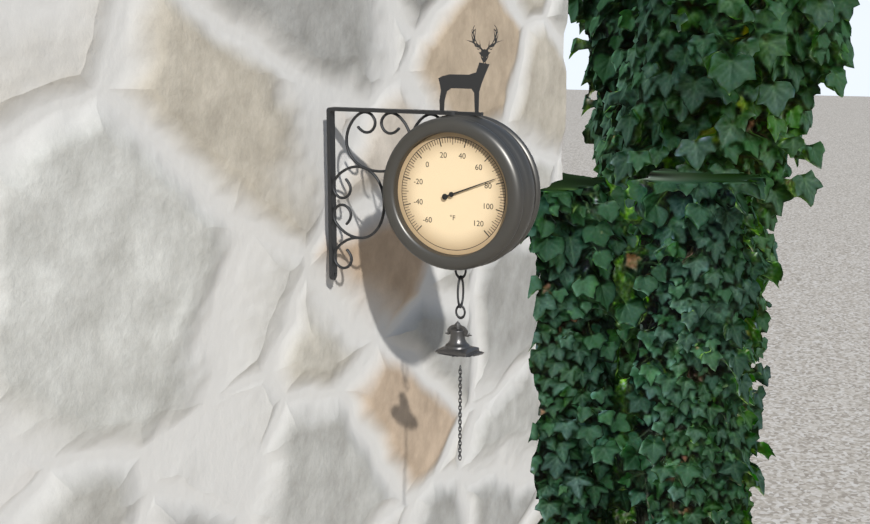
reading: 76 °F
